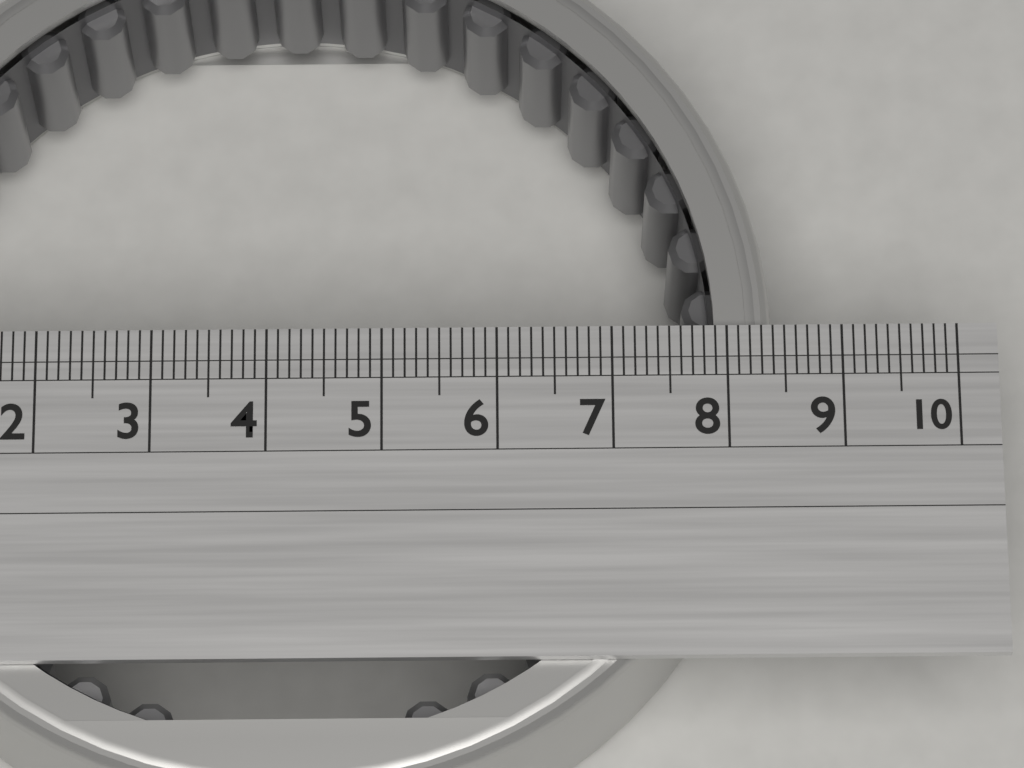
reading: 8.4 (no unit)
